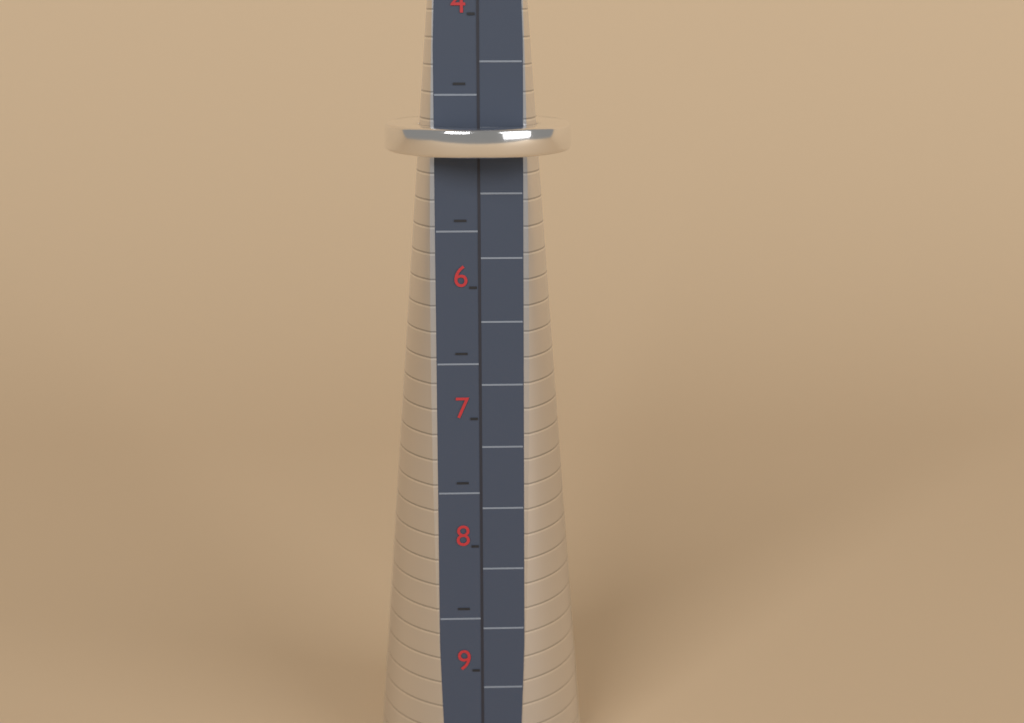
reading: 5.0 (no unit)
